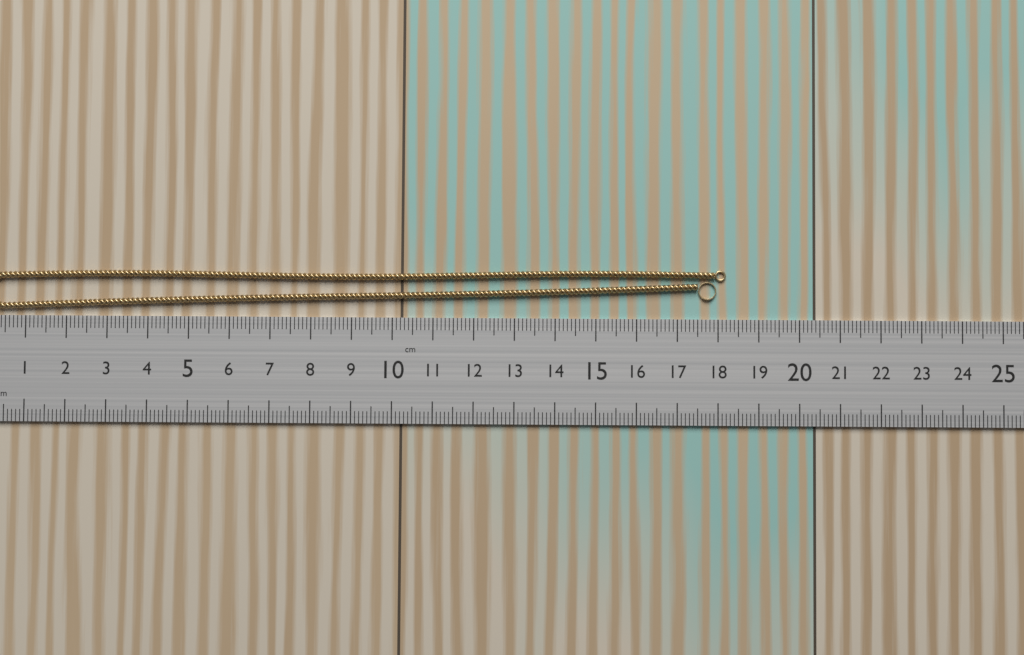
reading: 18.2 cm
